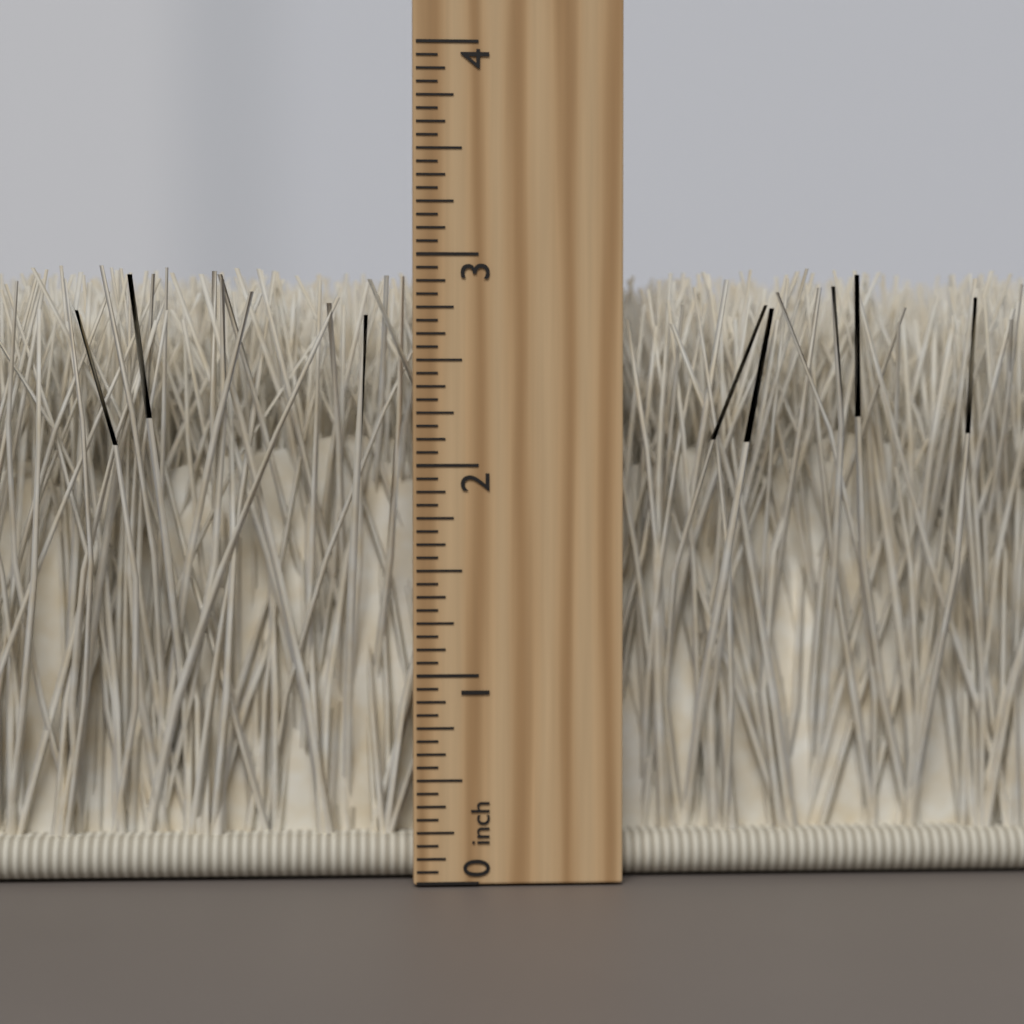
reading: 2.9375 inch
